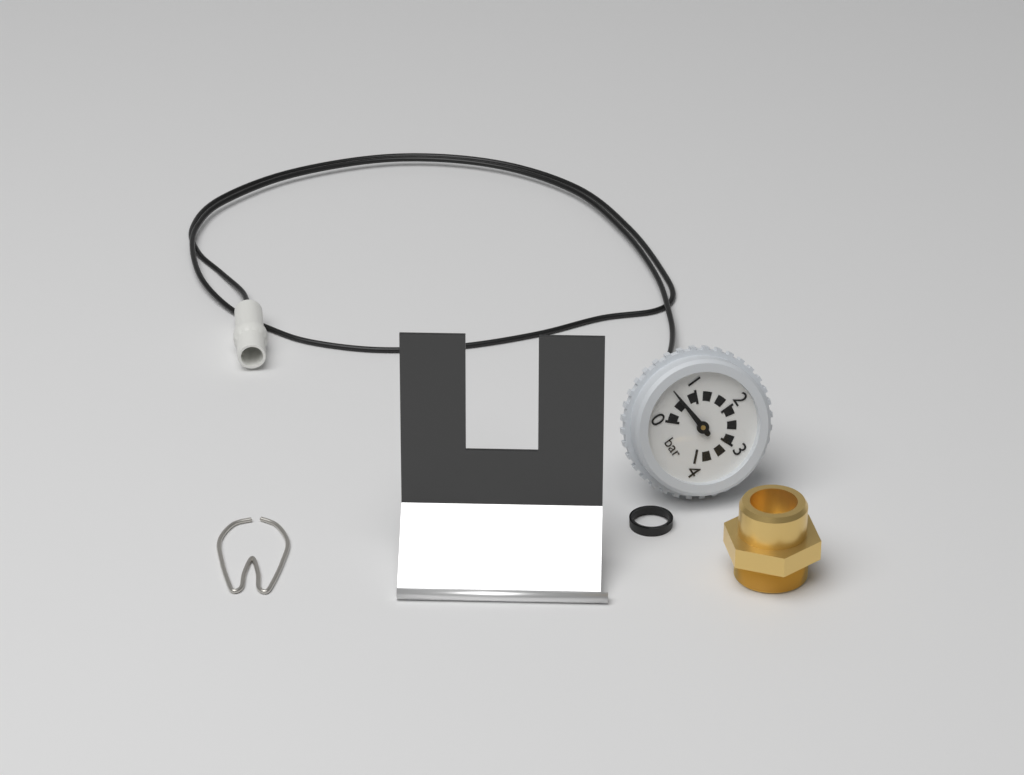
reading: 0.6 bar
